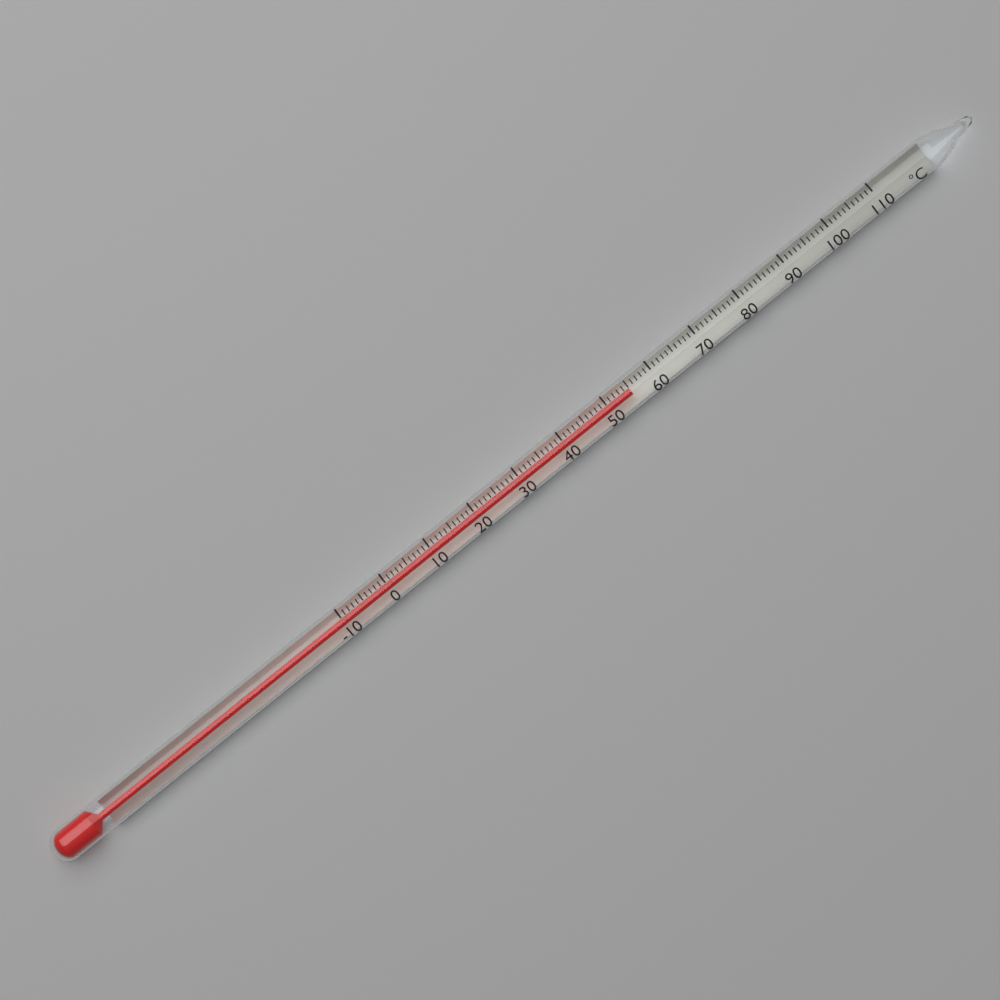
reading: 55 °C
